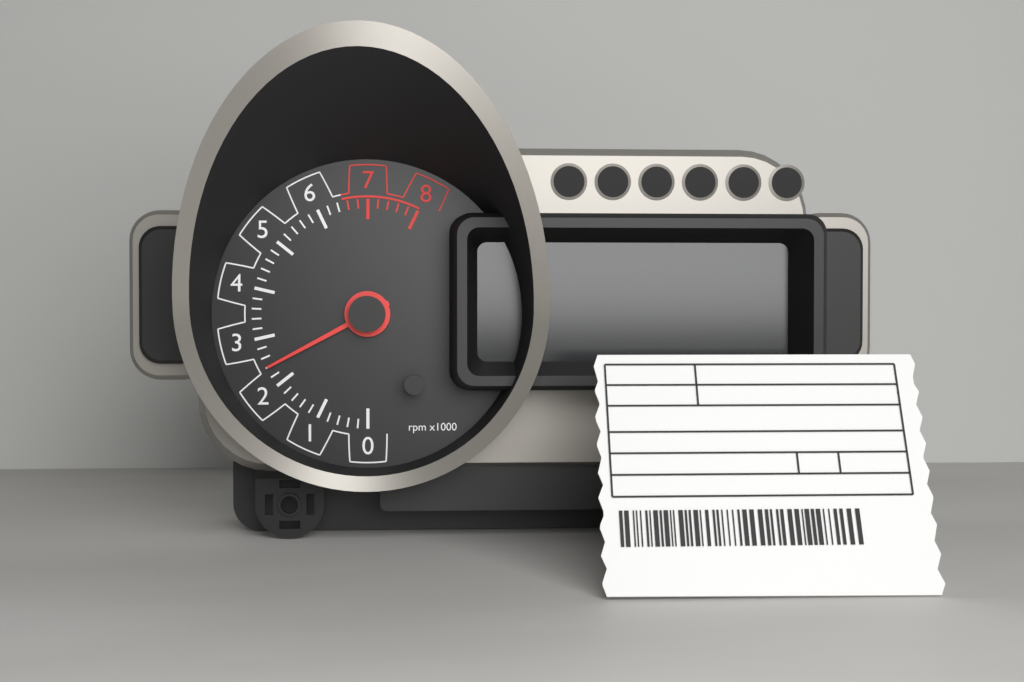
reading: 2.4 rpm x1000
